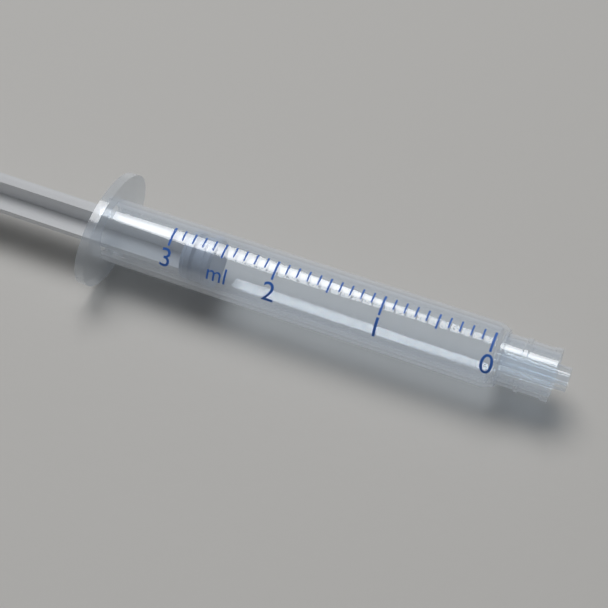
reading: 2.6 ml
